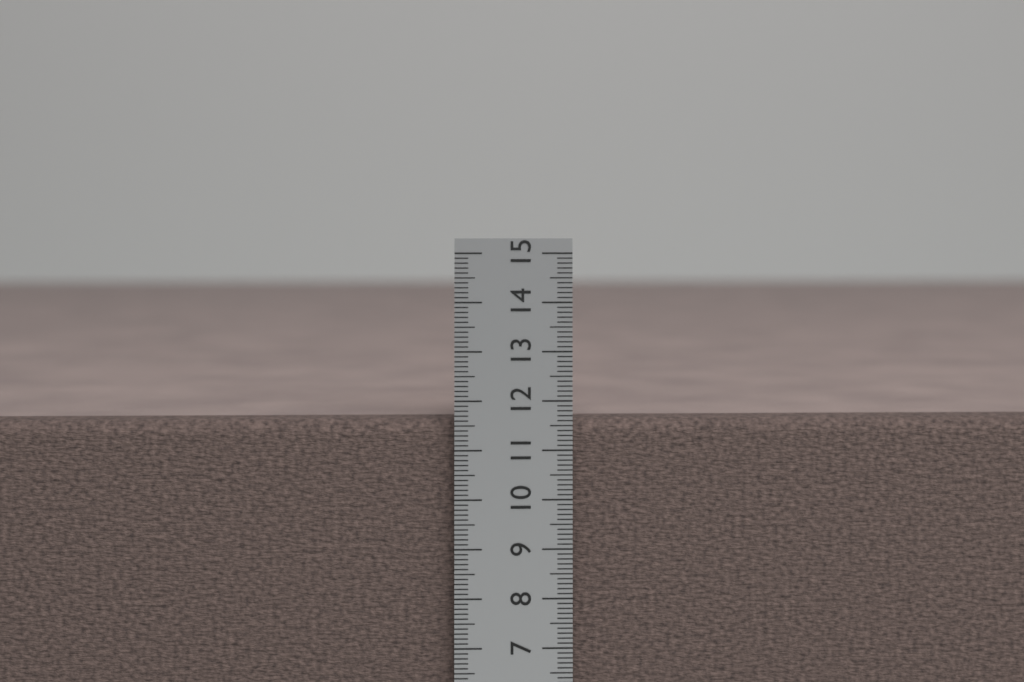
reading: 11.6 cm
